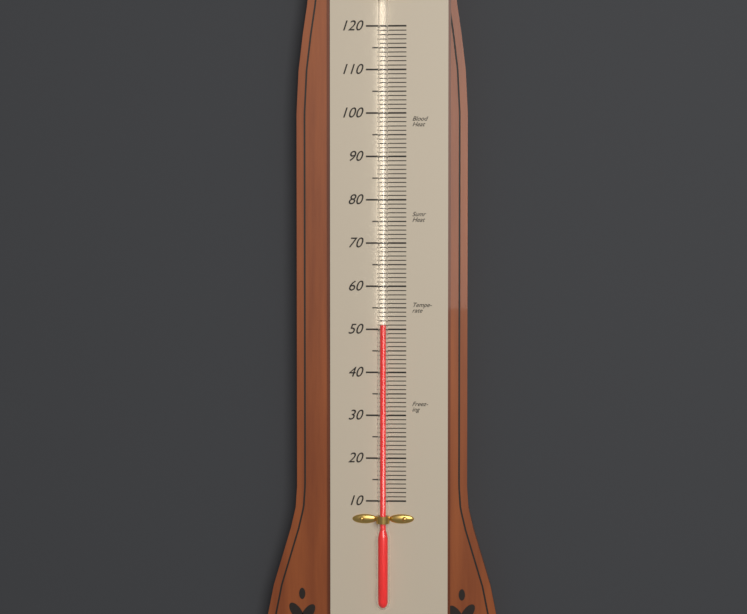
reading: 51 (no unit)
